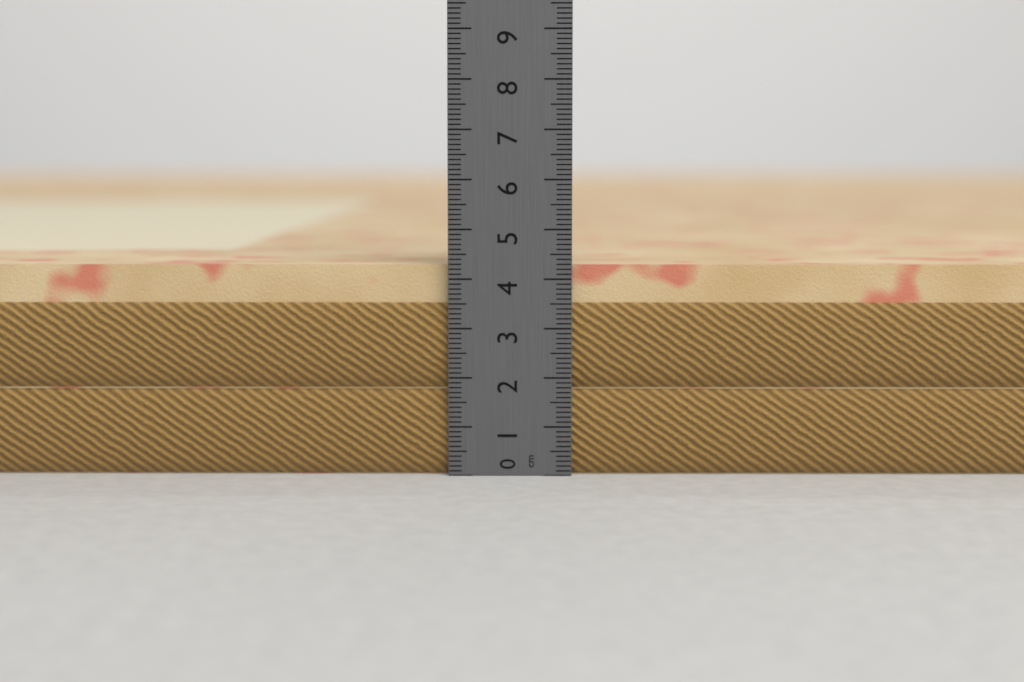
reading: 4.3 cm
